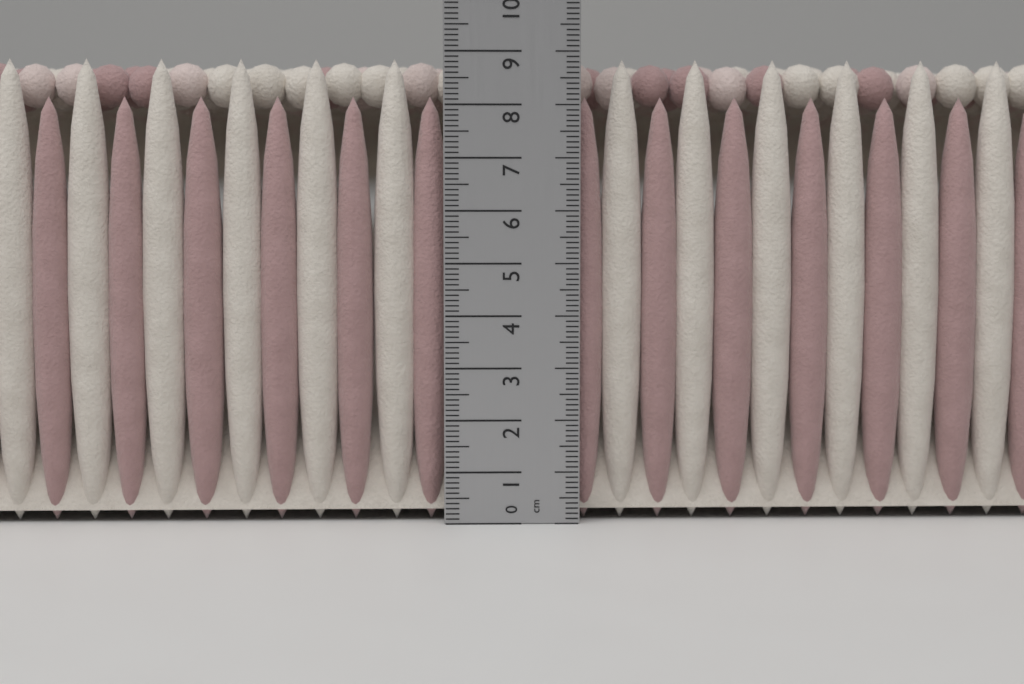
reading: 8.9 cm
